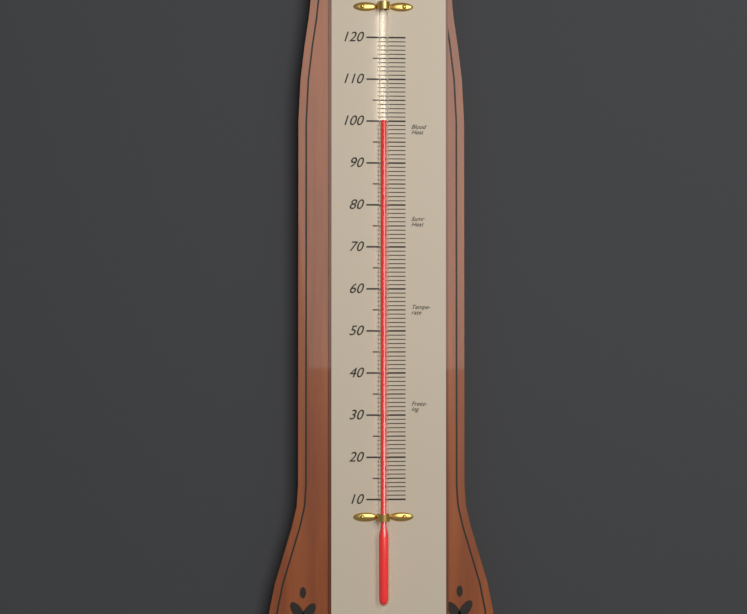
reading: 100 (no unit)
